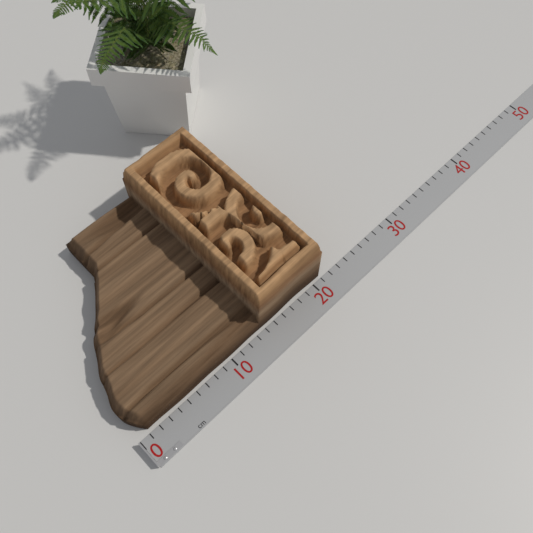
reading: 21 cm
